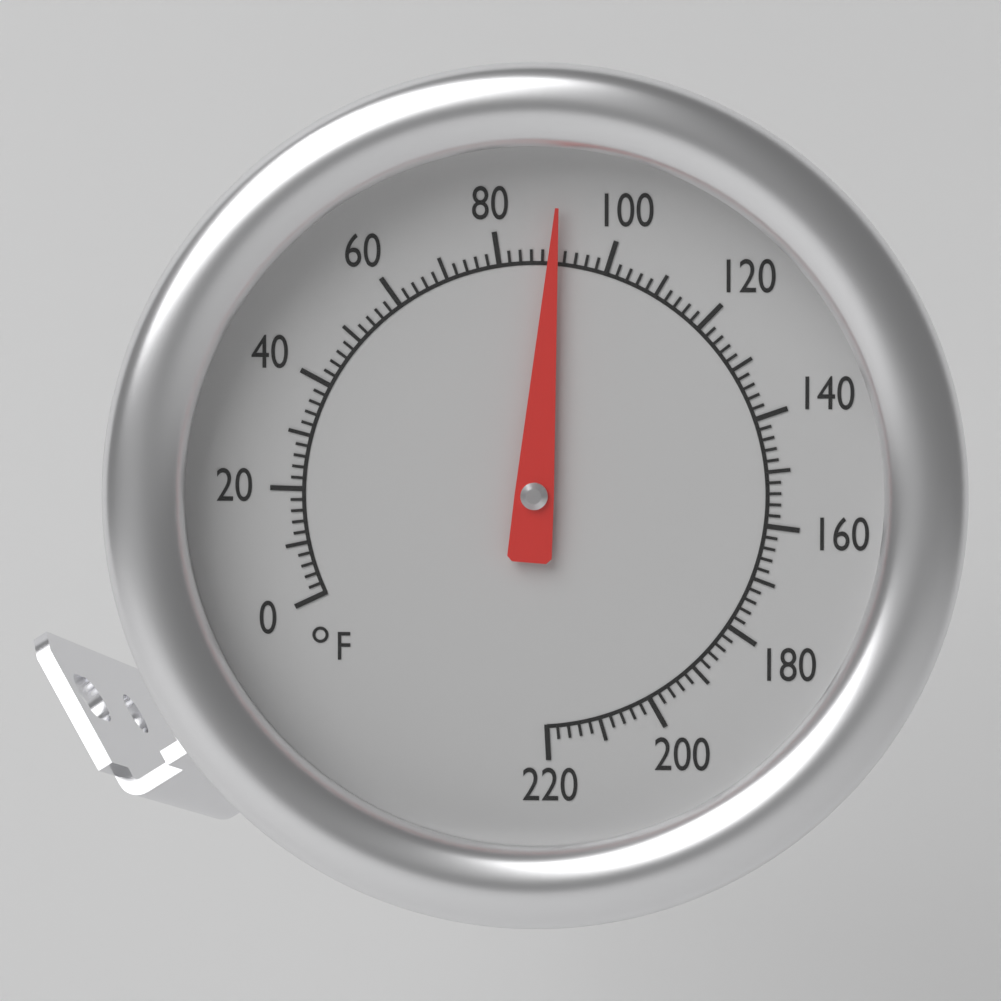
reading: 90 °F
